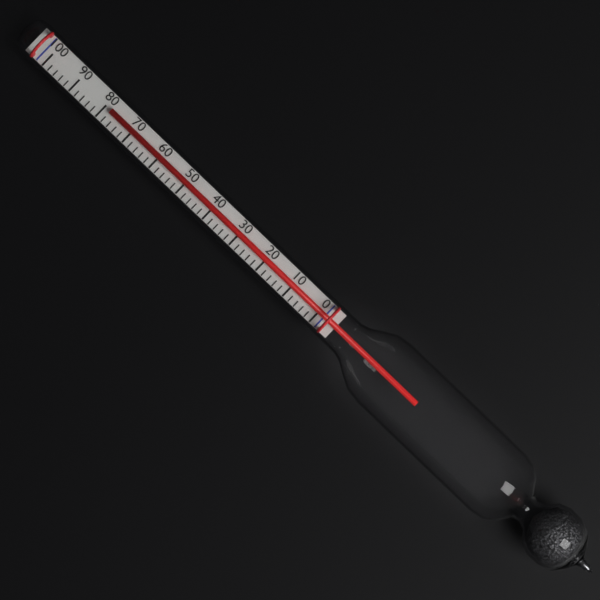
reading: 78 (no unit)
